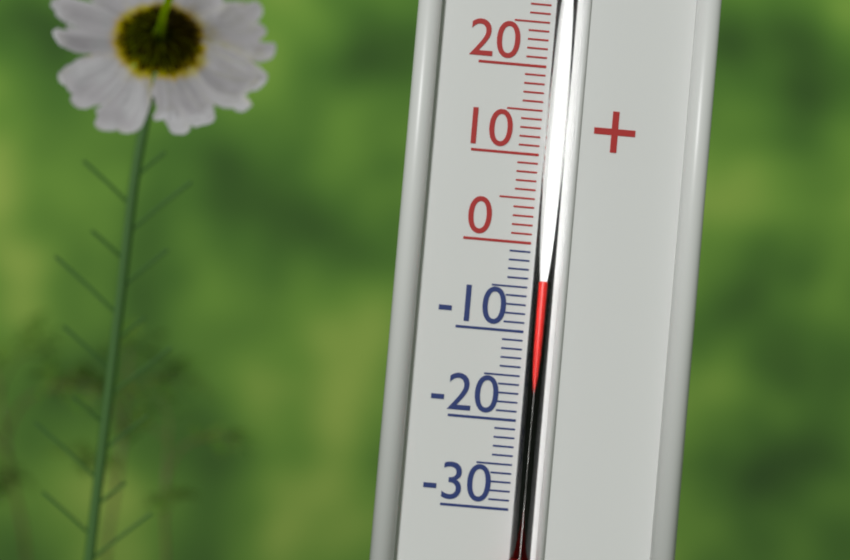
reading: -4 °C
